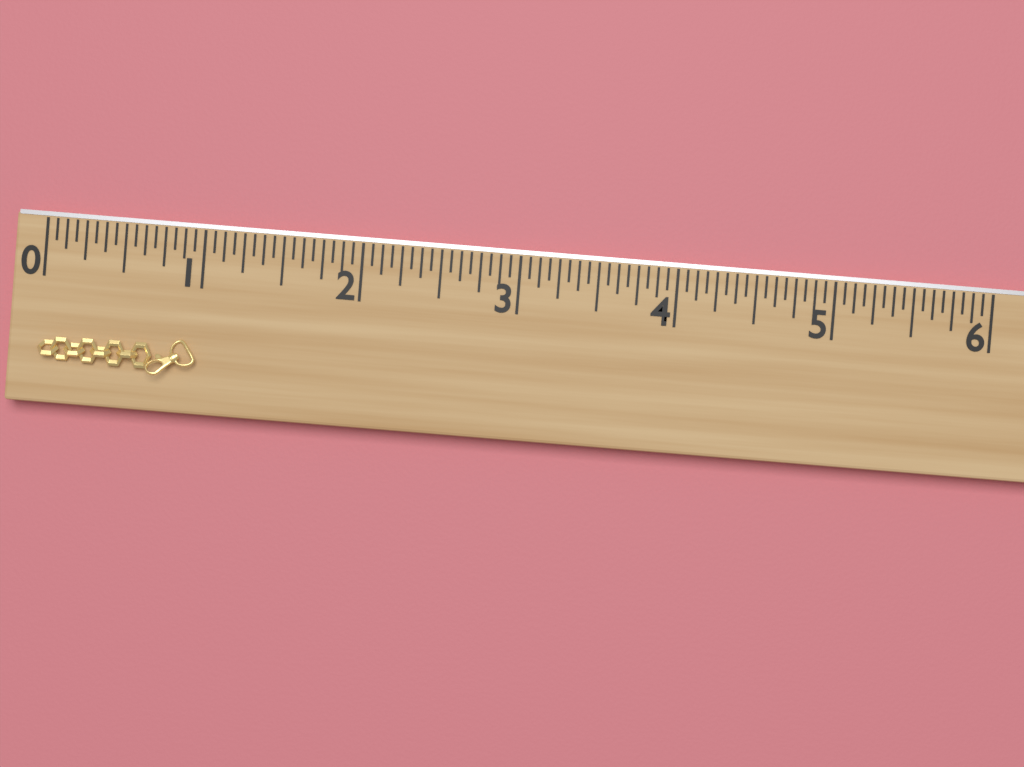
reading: 1.0000 (no unit)
